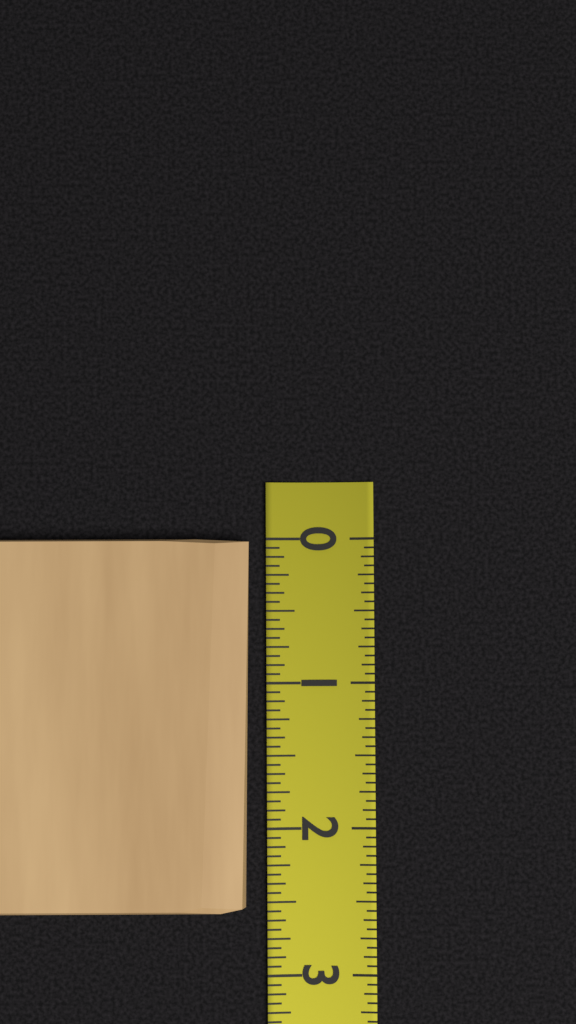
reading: 2.5625 (no unit)
